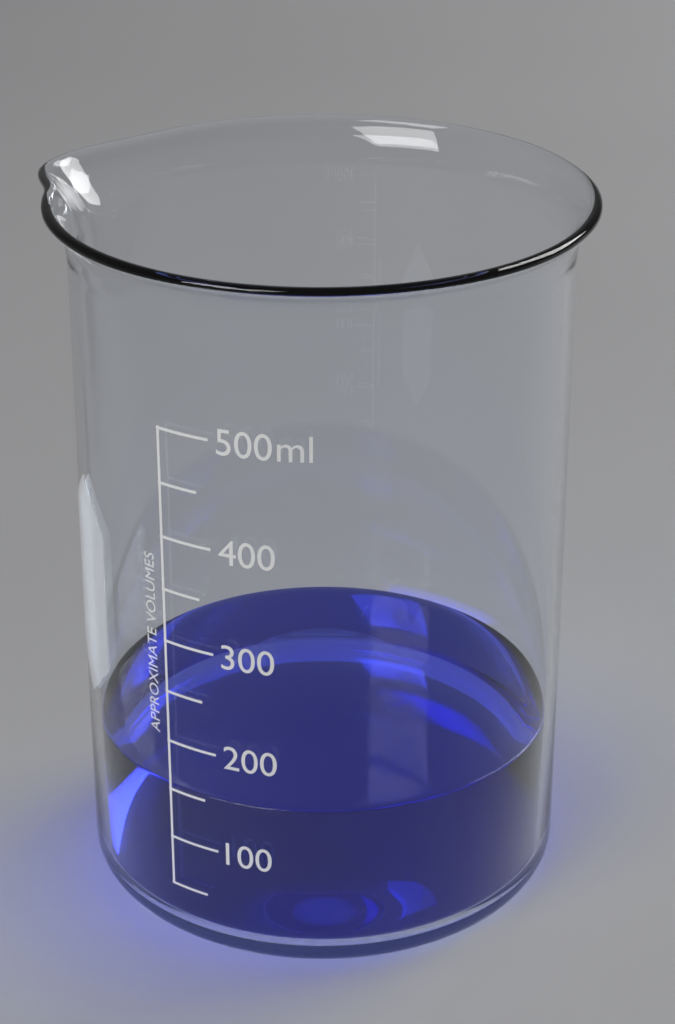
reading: 150 ml
